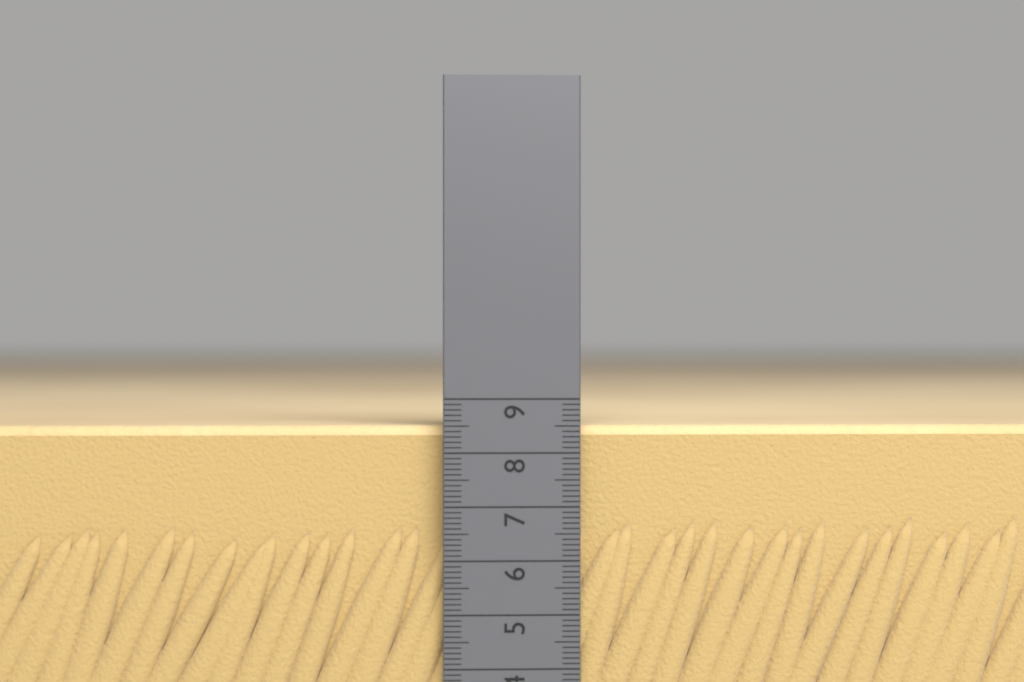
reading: 8.5 cm
